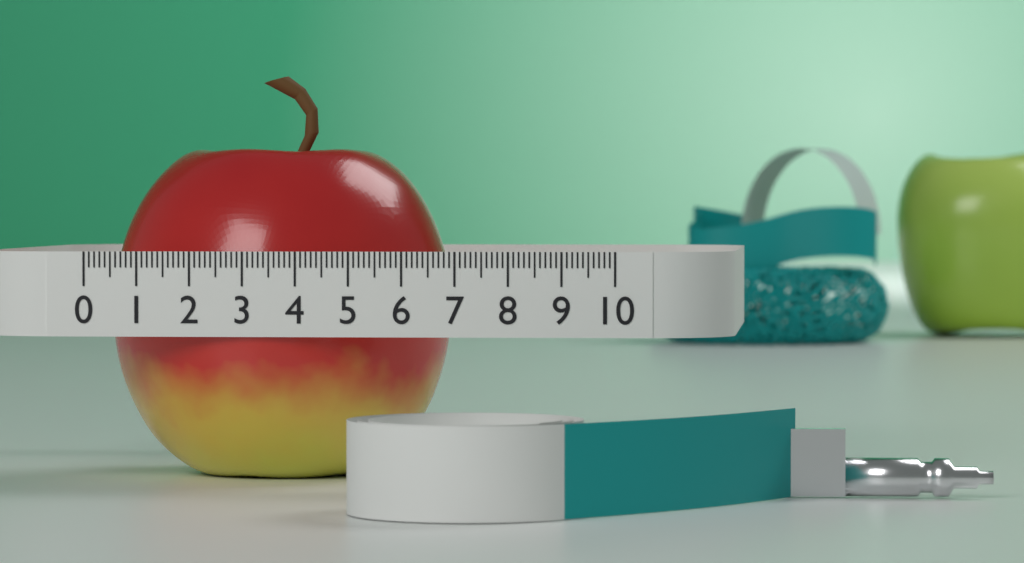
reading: 6.6 (no unit)
